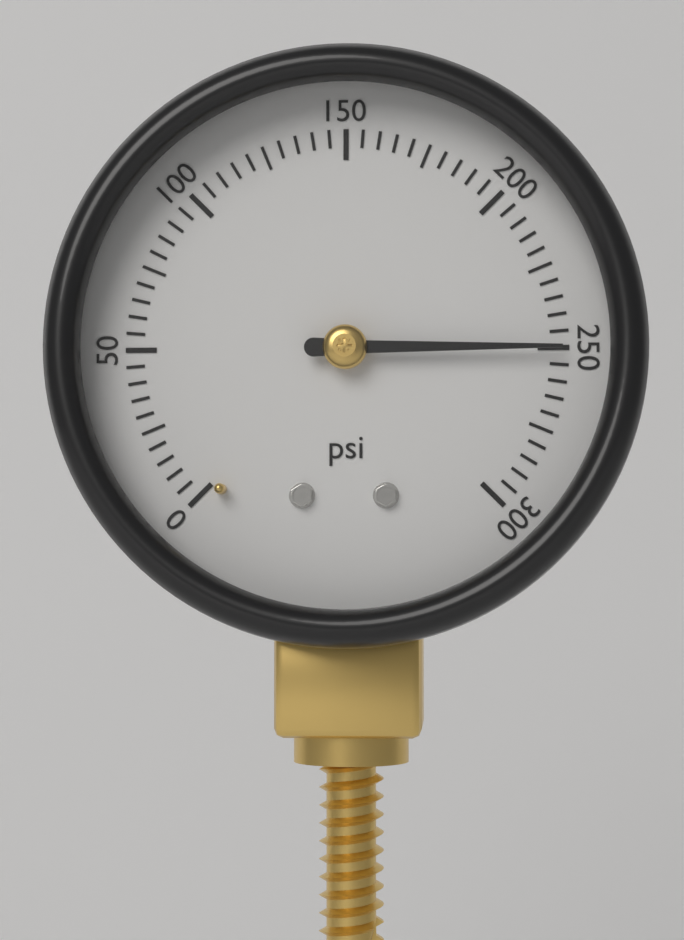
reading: 250 psi
